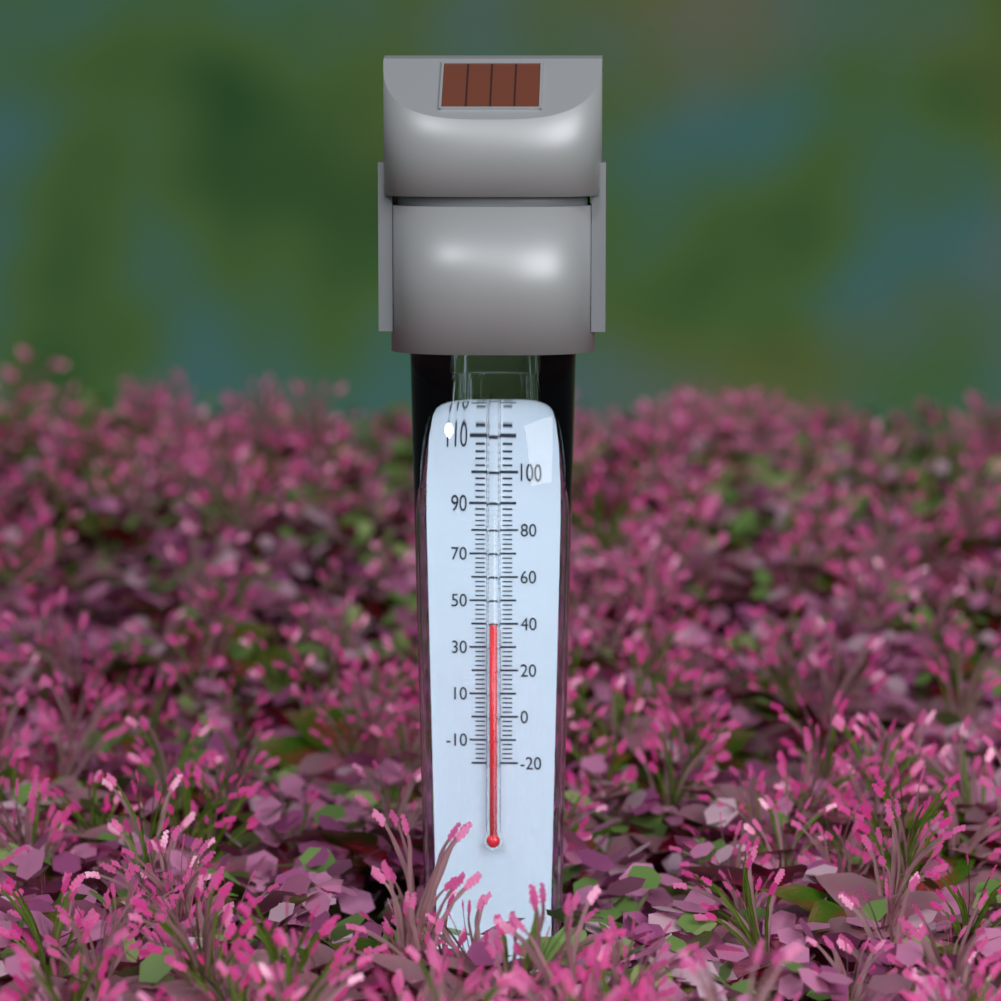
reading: 40 °F
